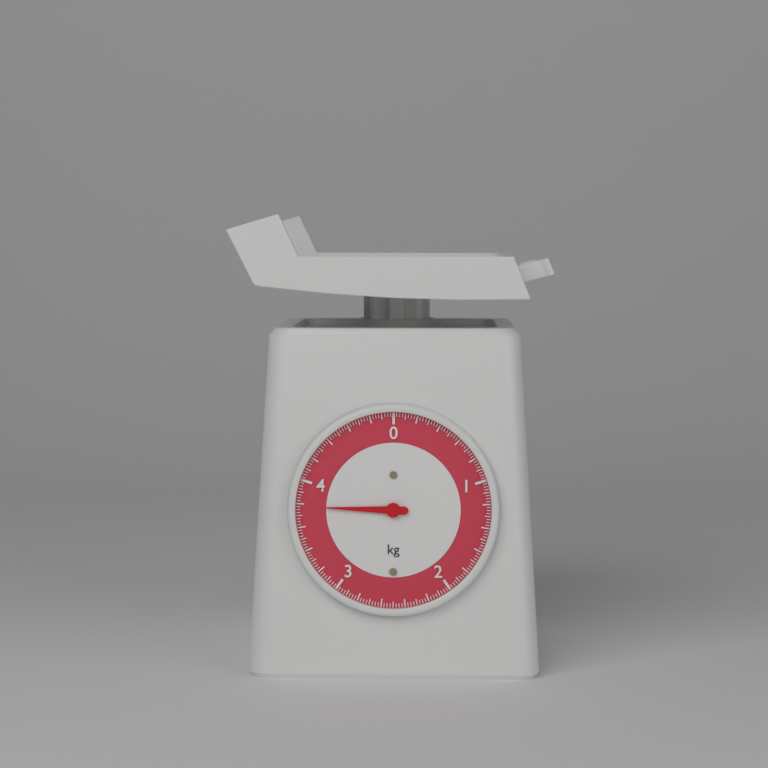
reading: 3.775 kg
